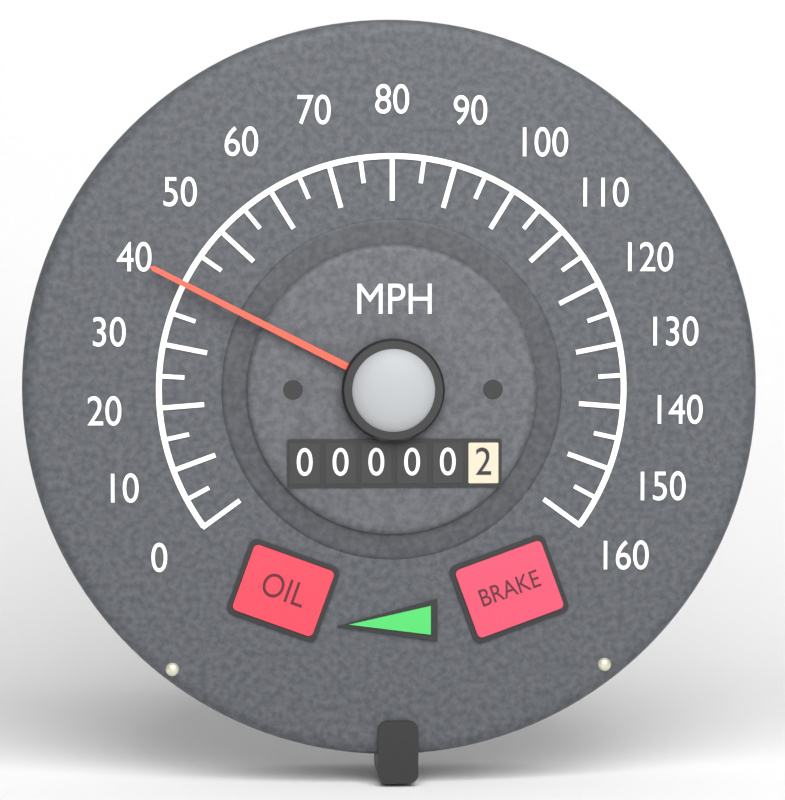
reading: 40 MPH
